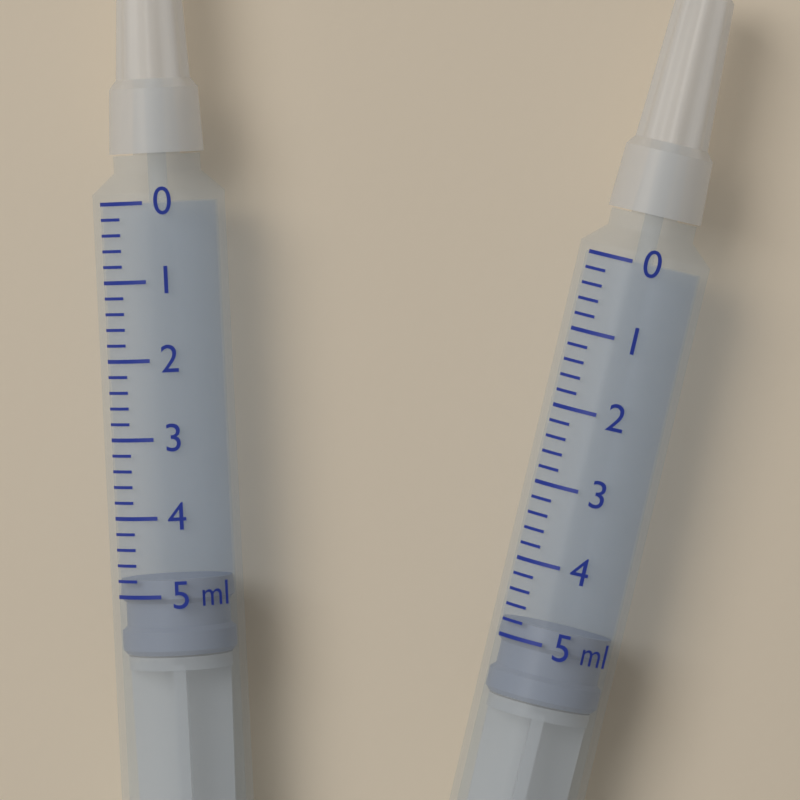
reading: 4.8 ml
